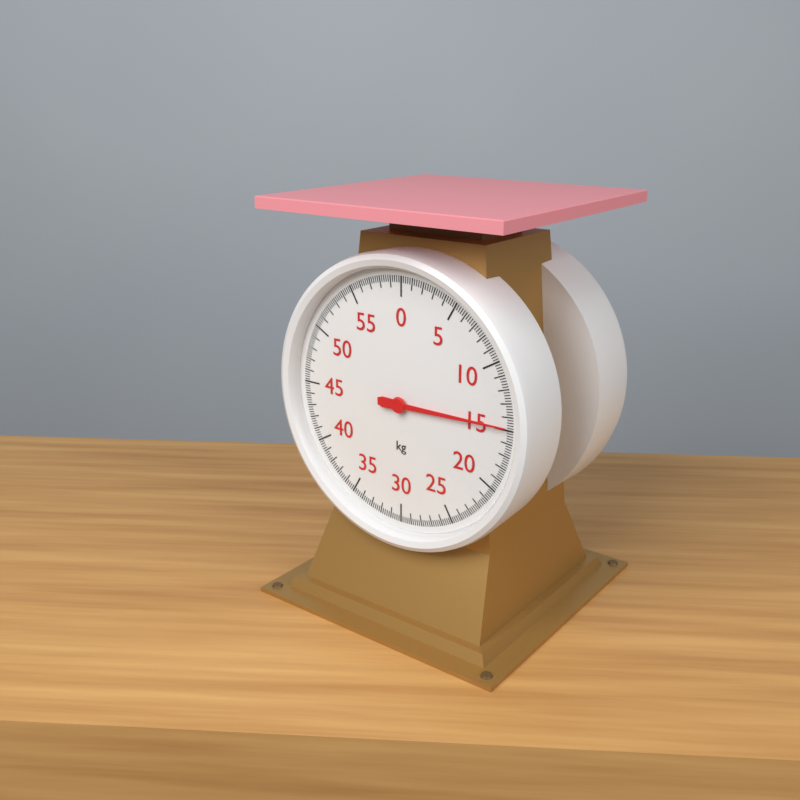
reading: 14.8 kg
